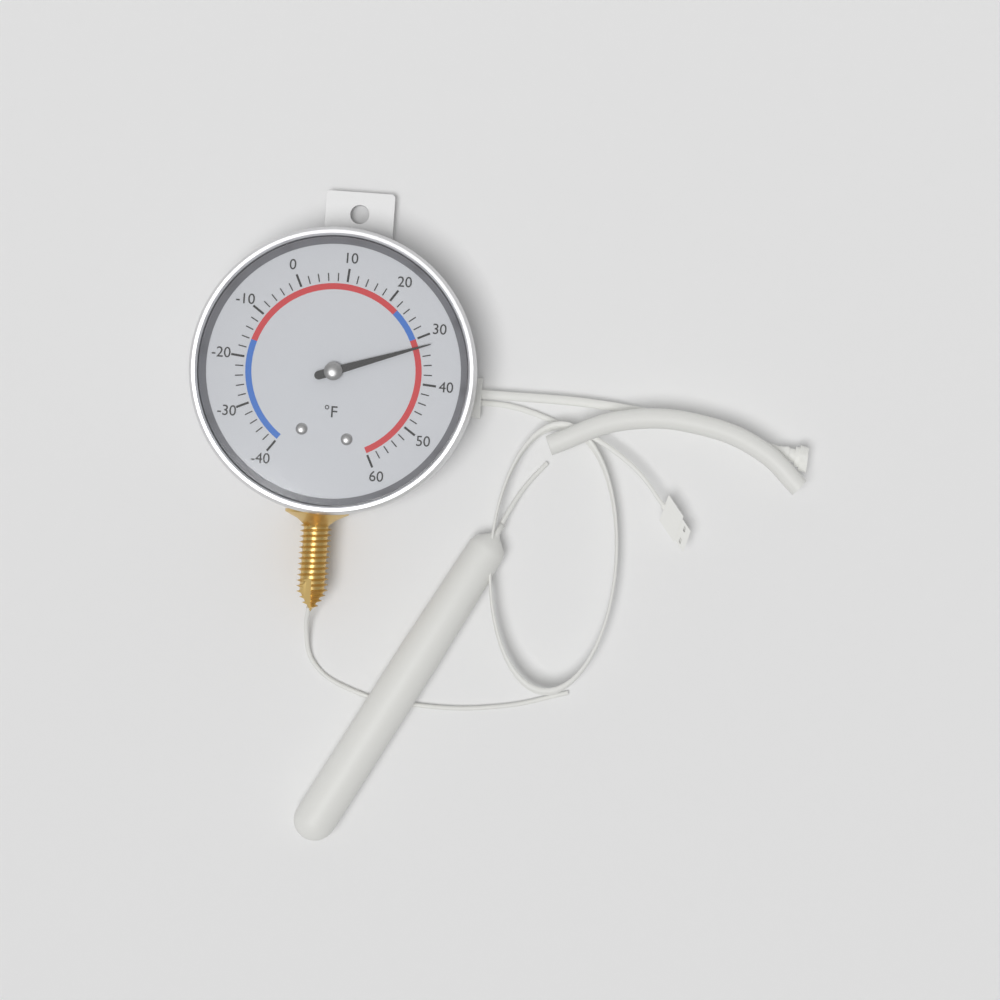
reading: 32 °F
